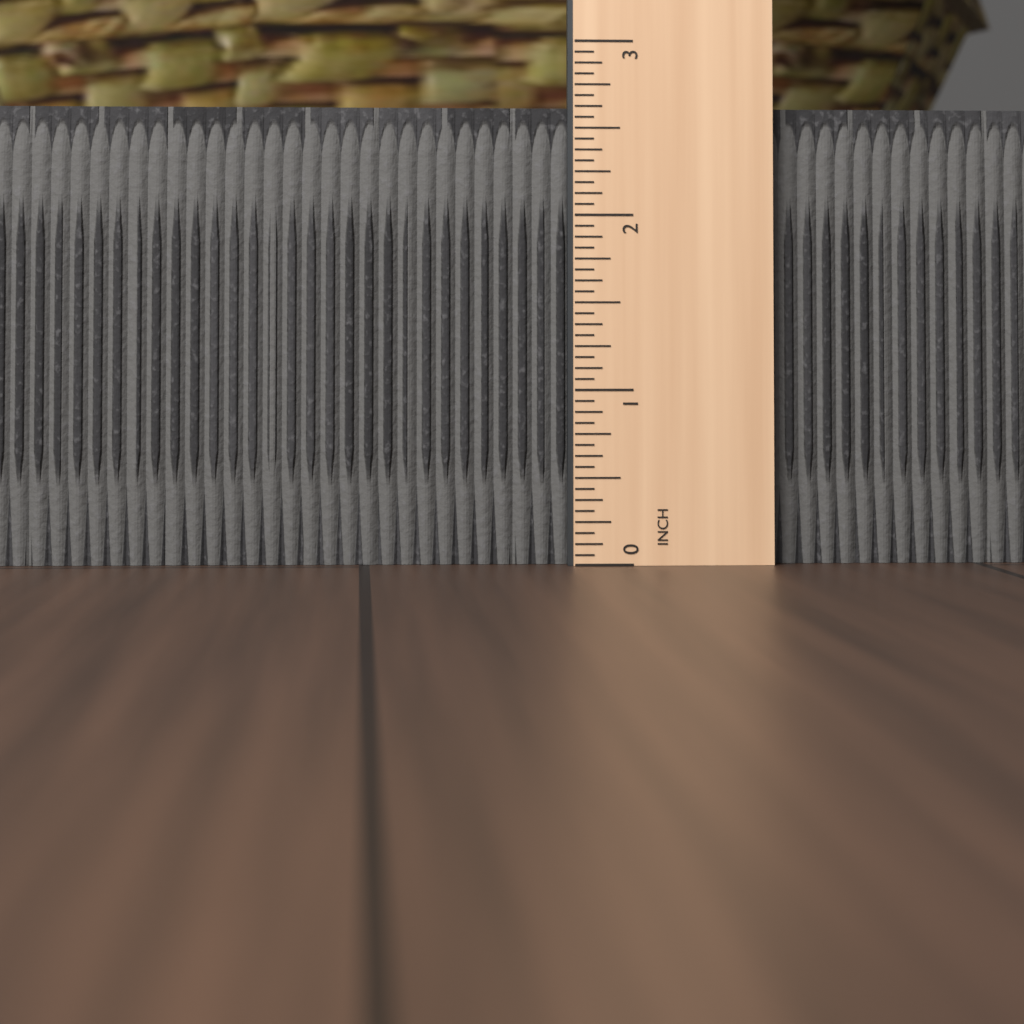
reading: 2.6250 in
